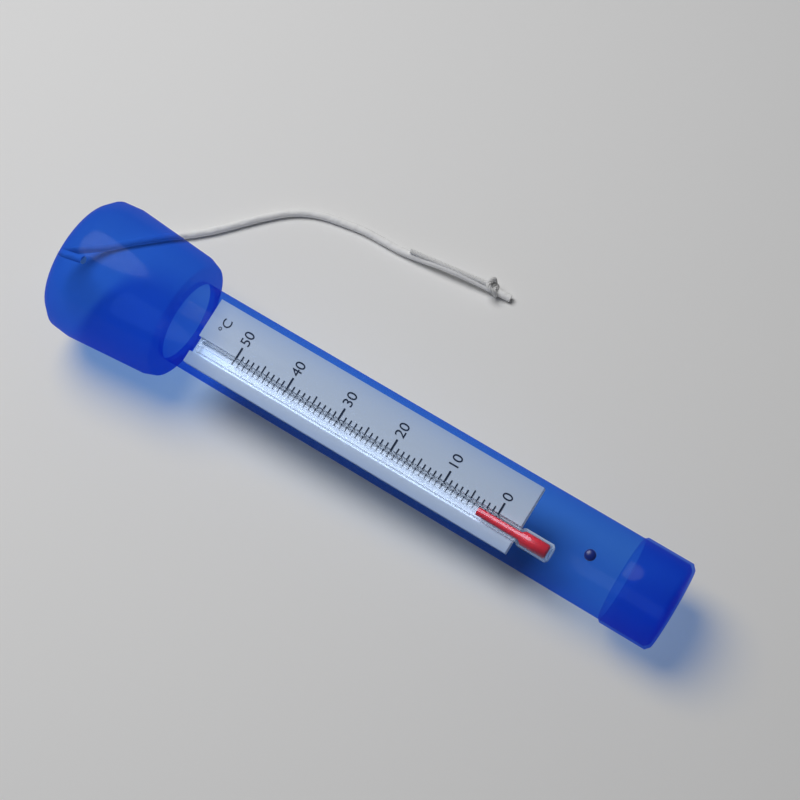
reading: 3 °C
